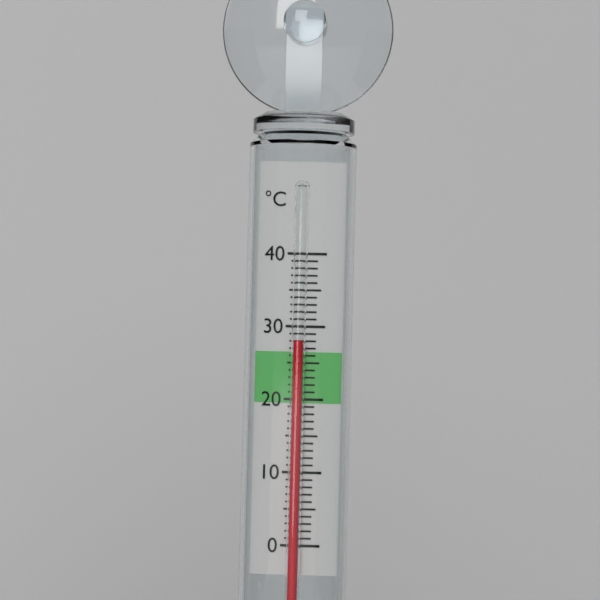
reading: 28 °C
